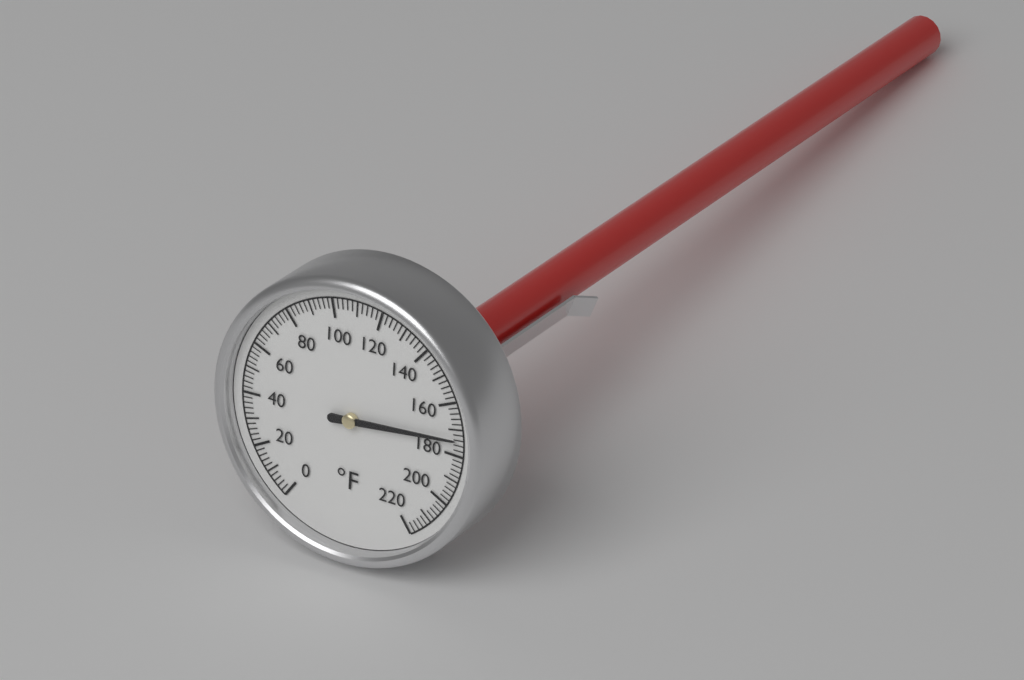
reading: 174 °F
